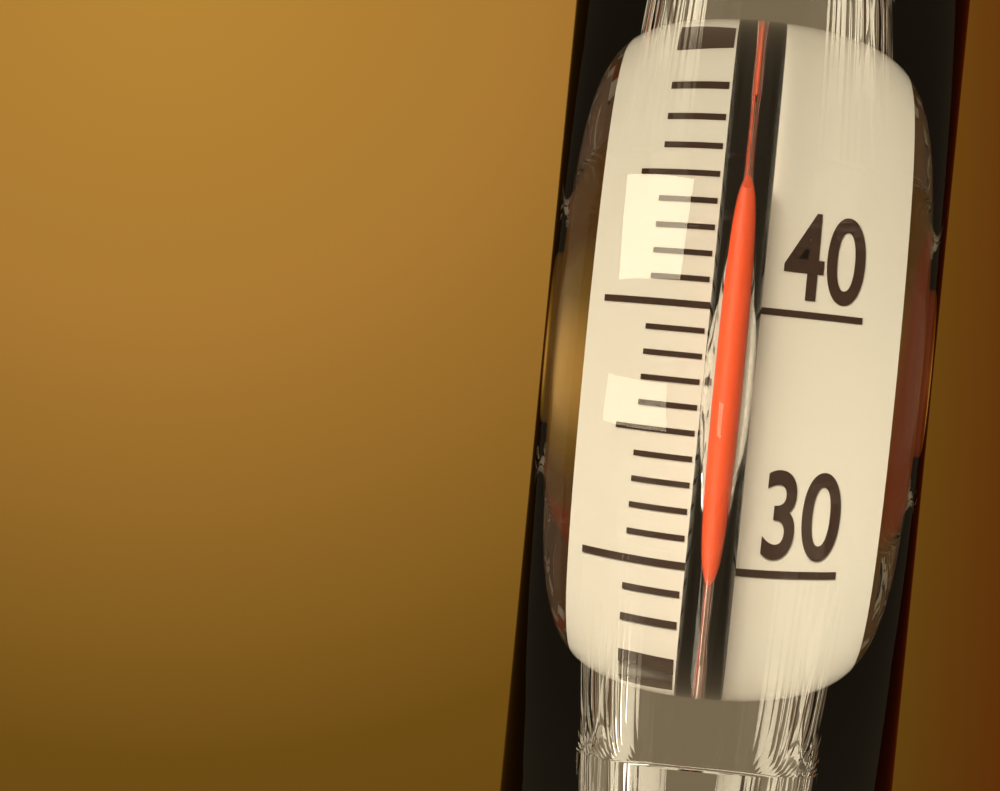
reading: 45 °C
